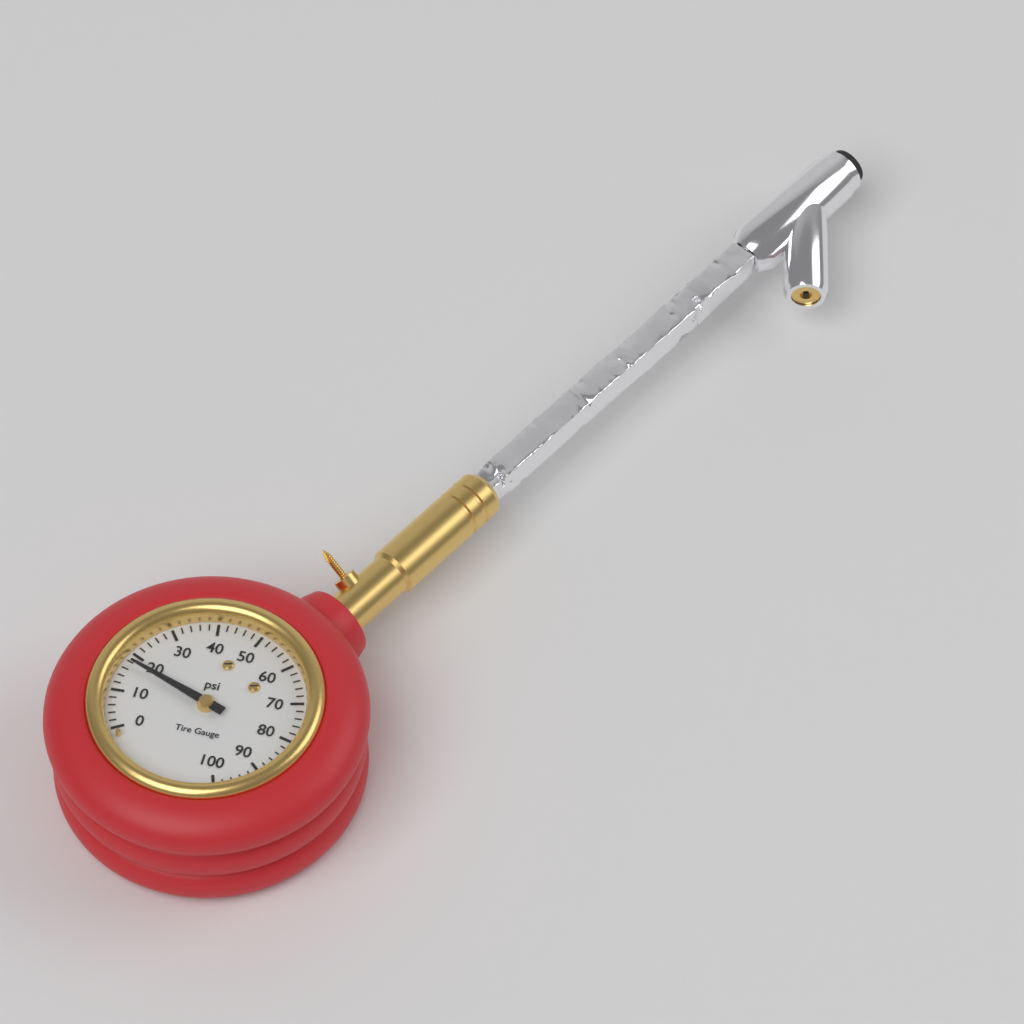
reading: 18 psi
